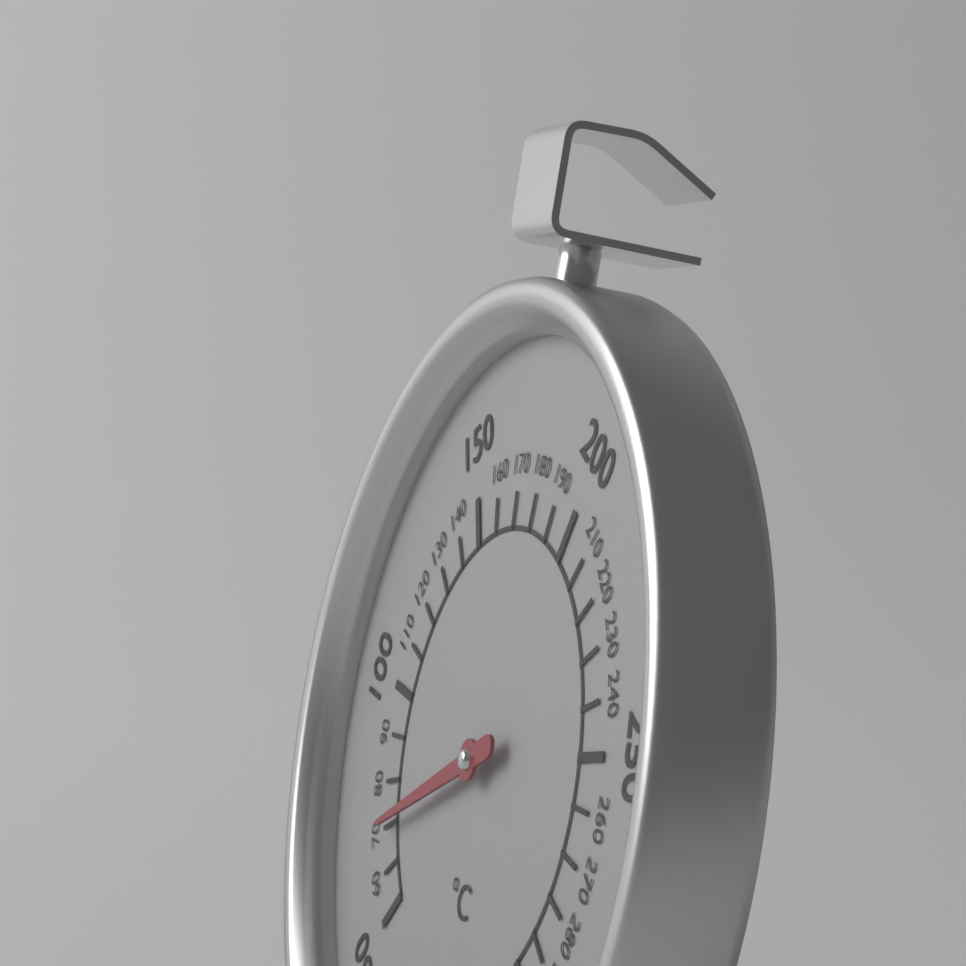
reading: 70 °C
